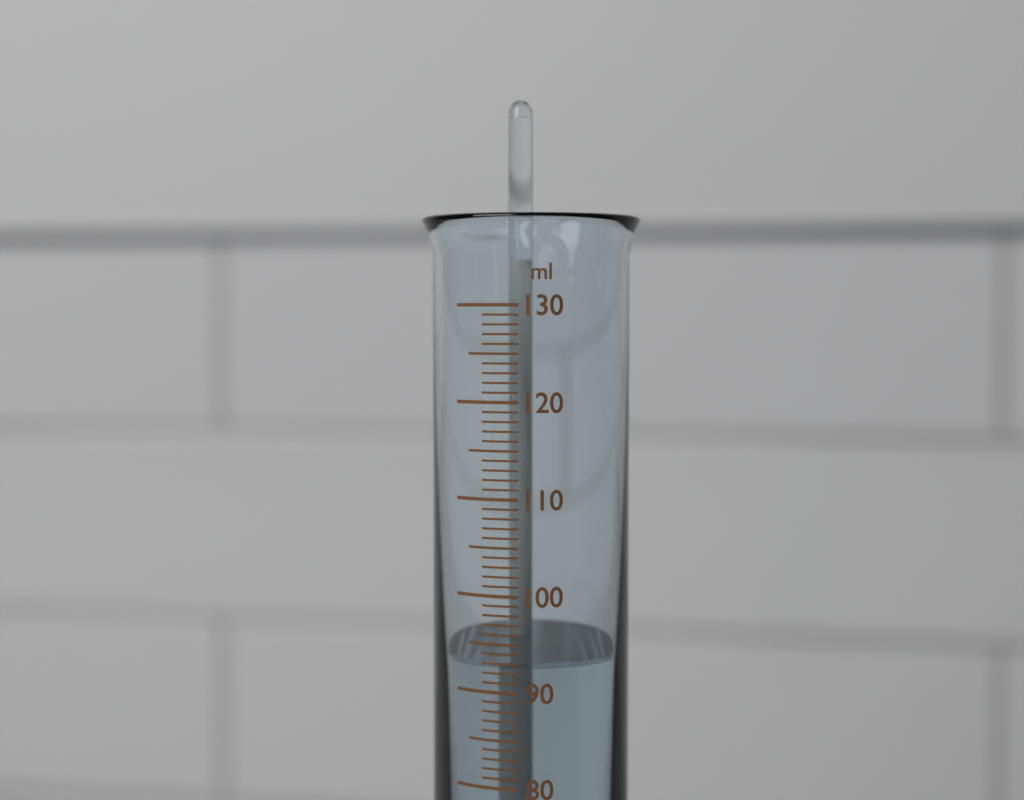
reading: 93 ml
